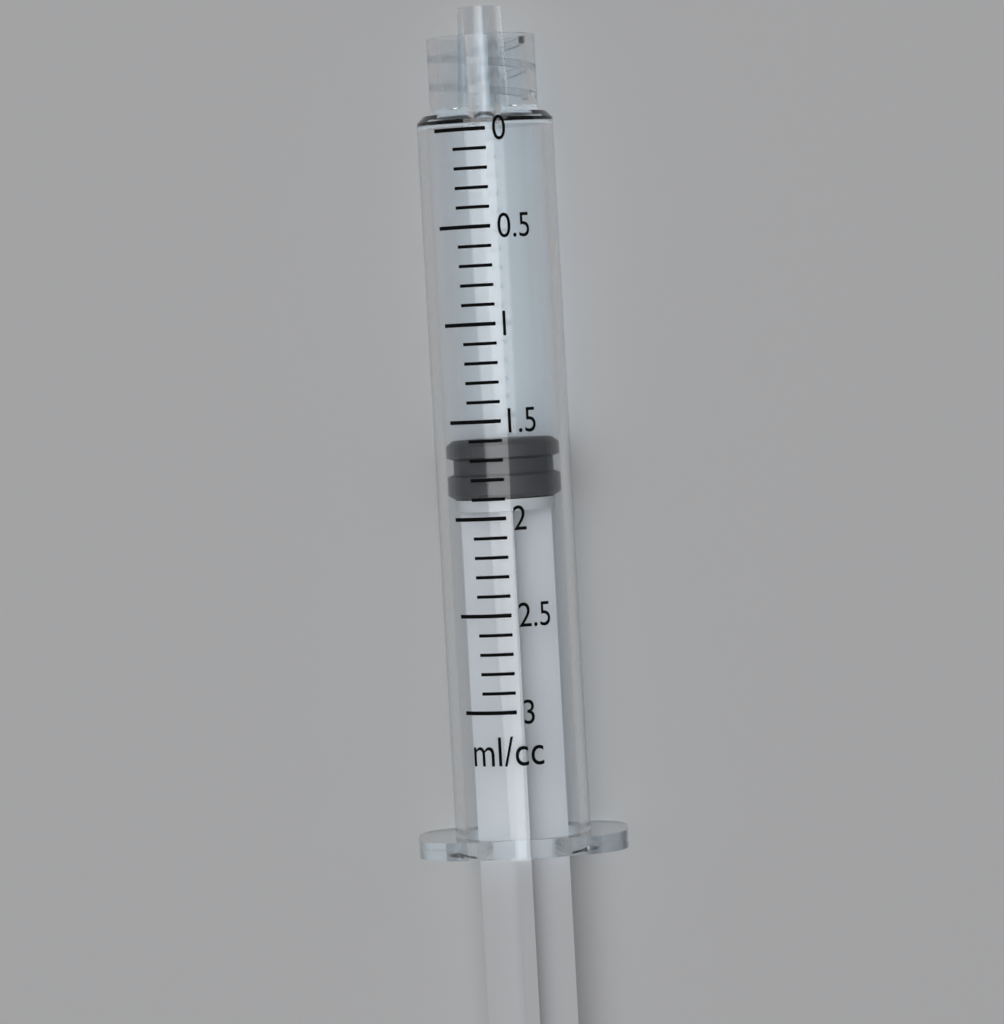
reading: 1.6 ml
